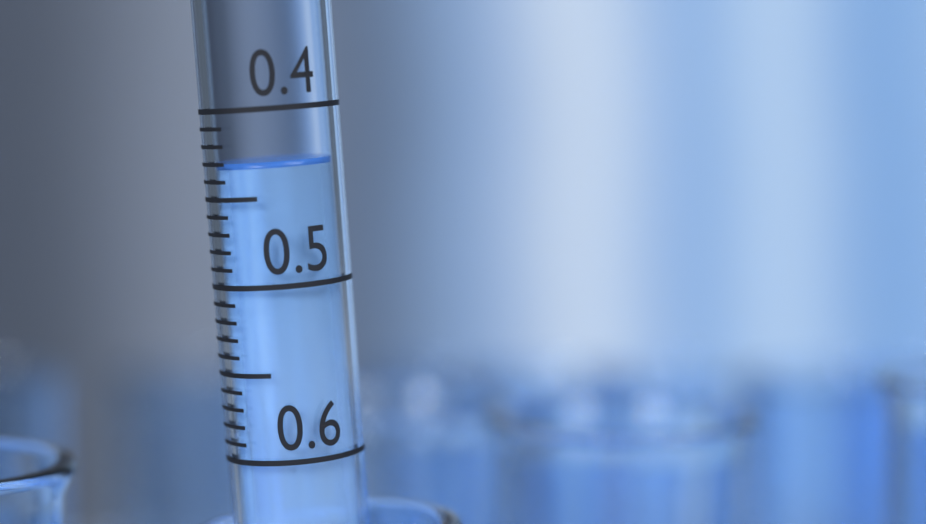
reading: 0.43 (no unit)
